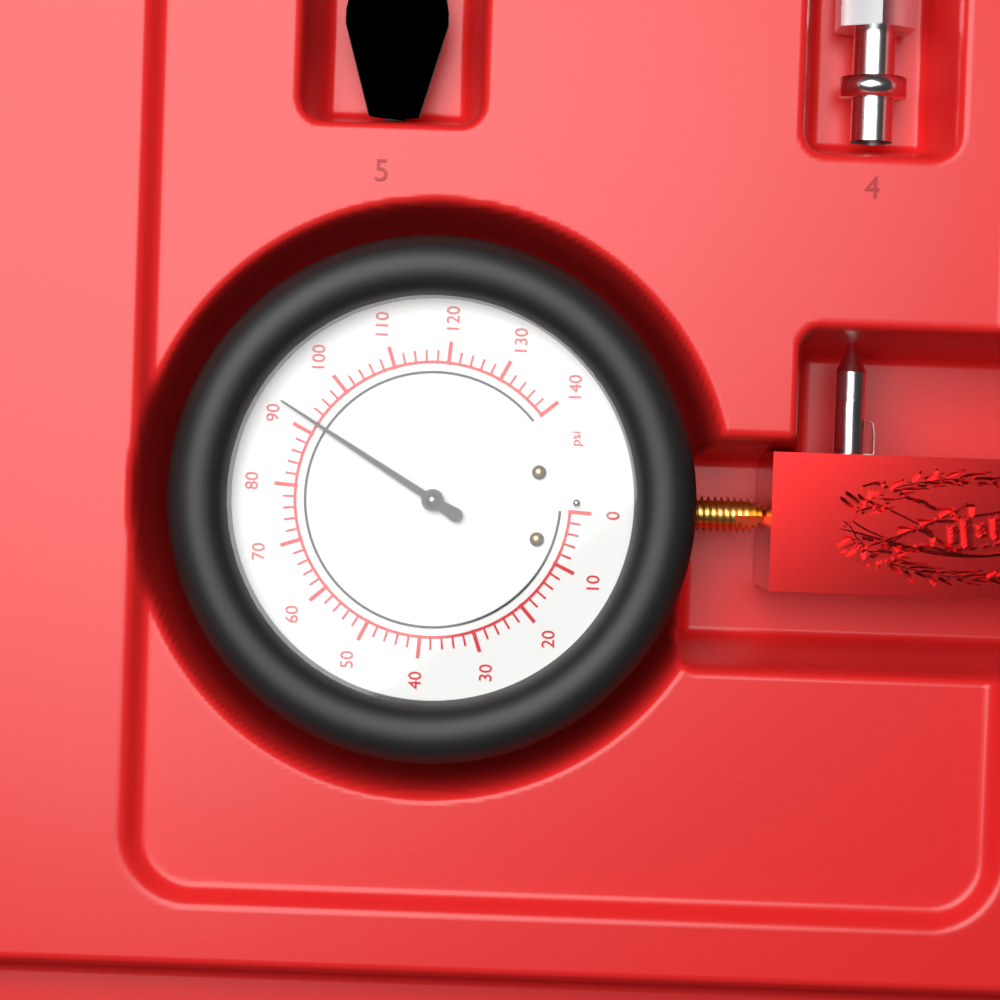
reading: 92 psi
